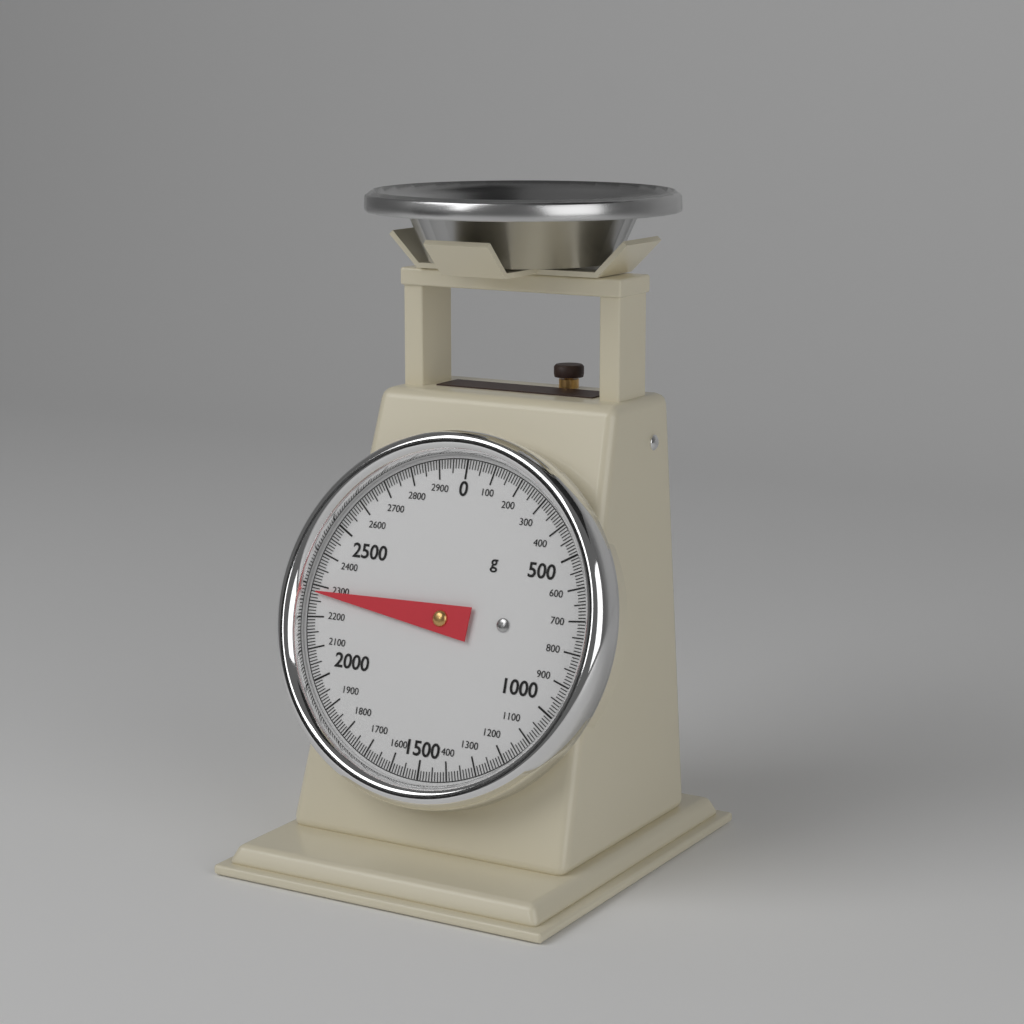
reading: 2280 g
